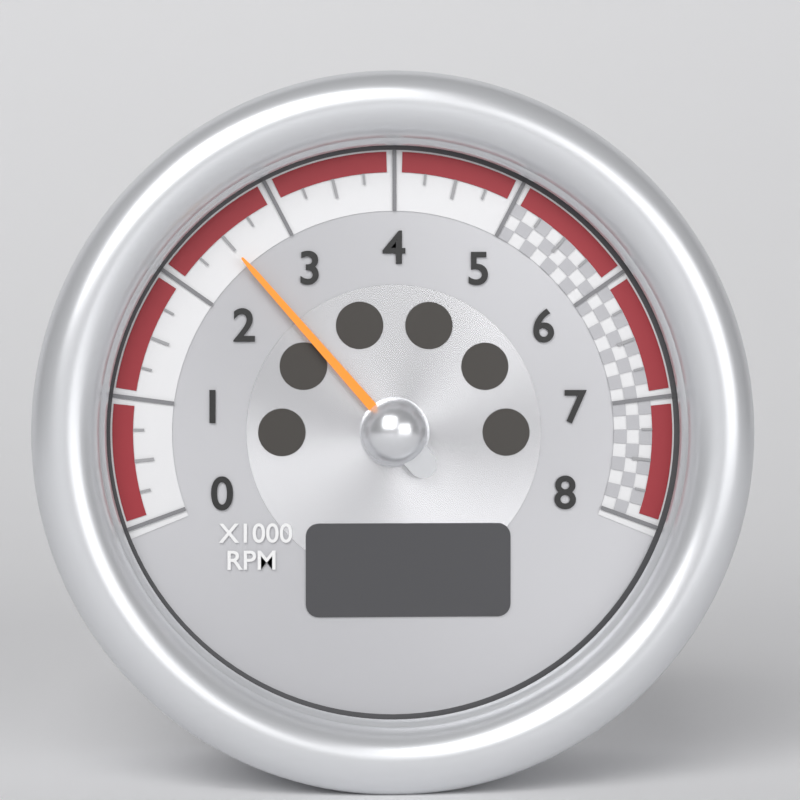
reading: 2.50 x1000 RPM
